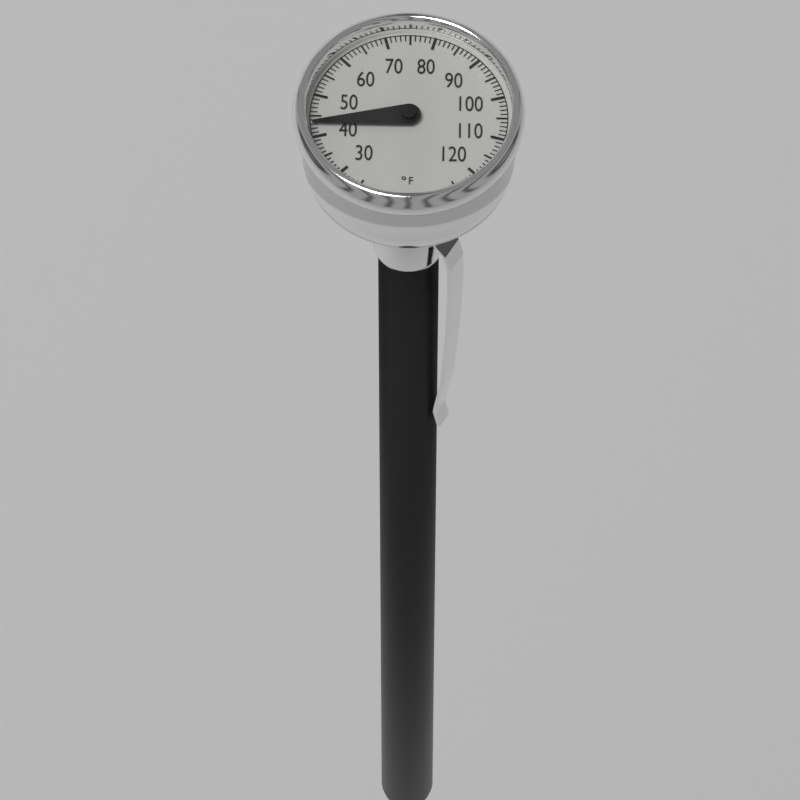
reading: 43 °F
